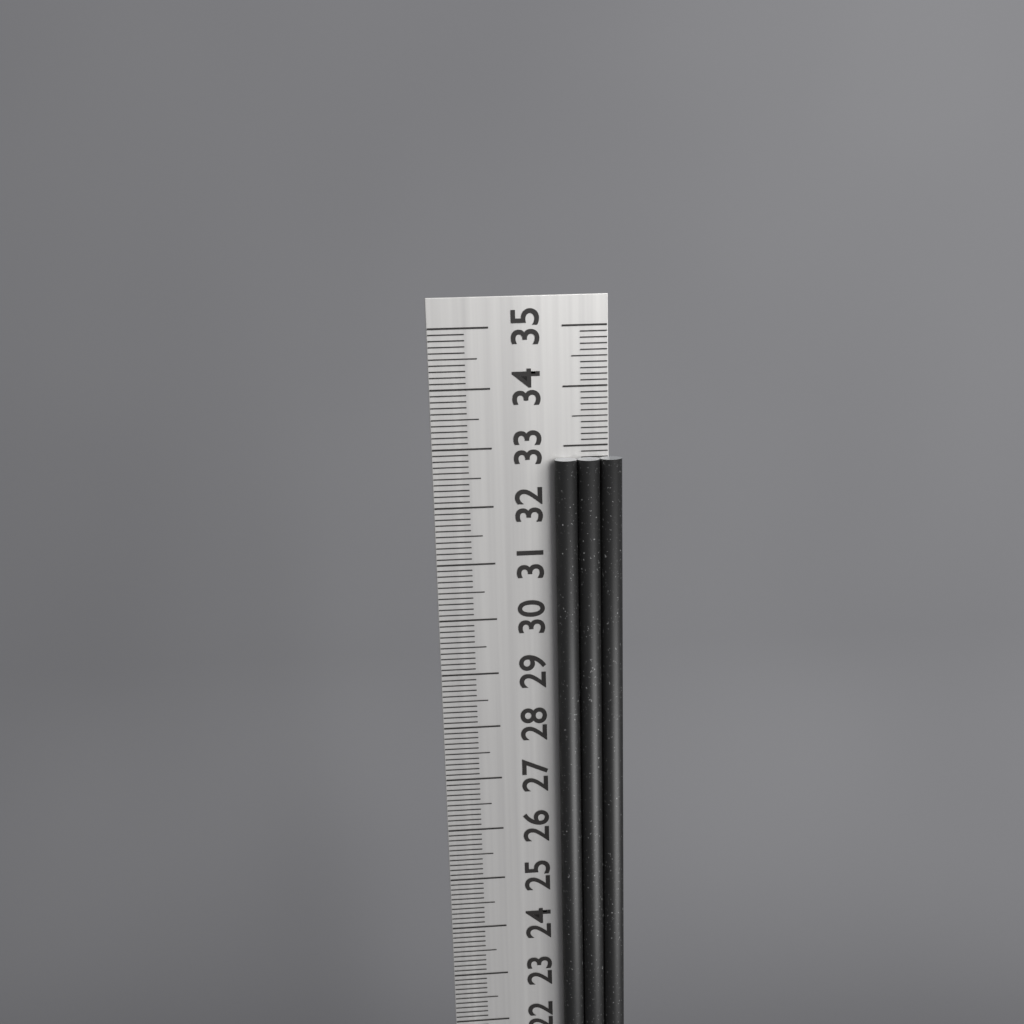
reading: 32.8 cm
